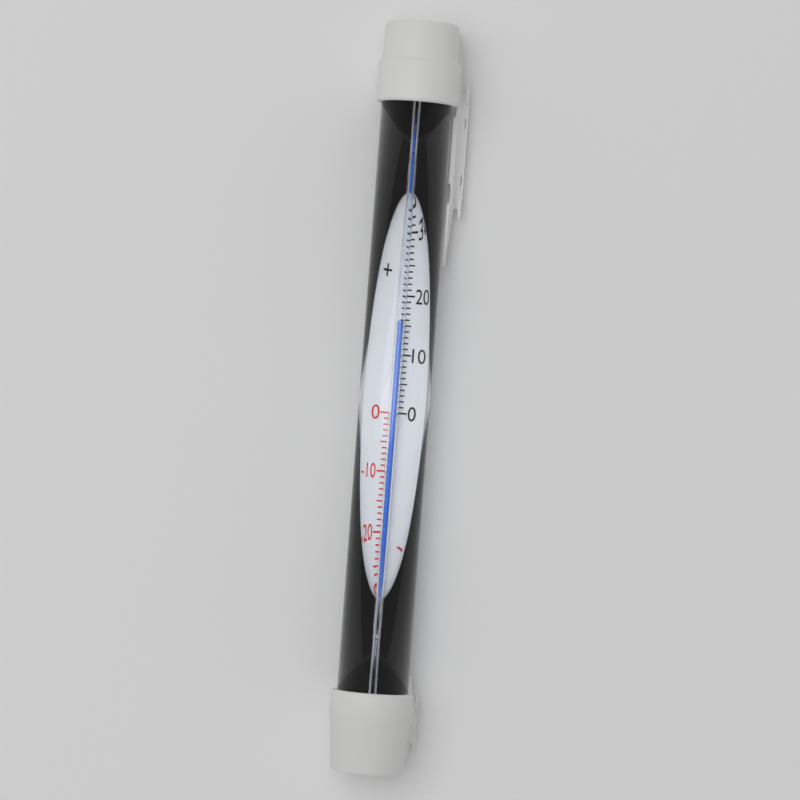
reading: 16 °C
